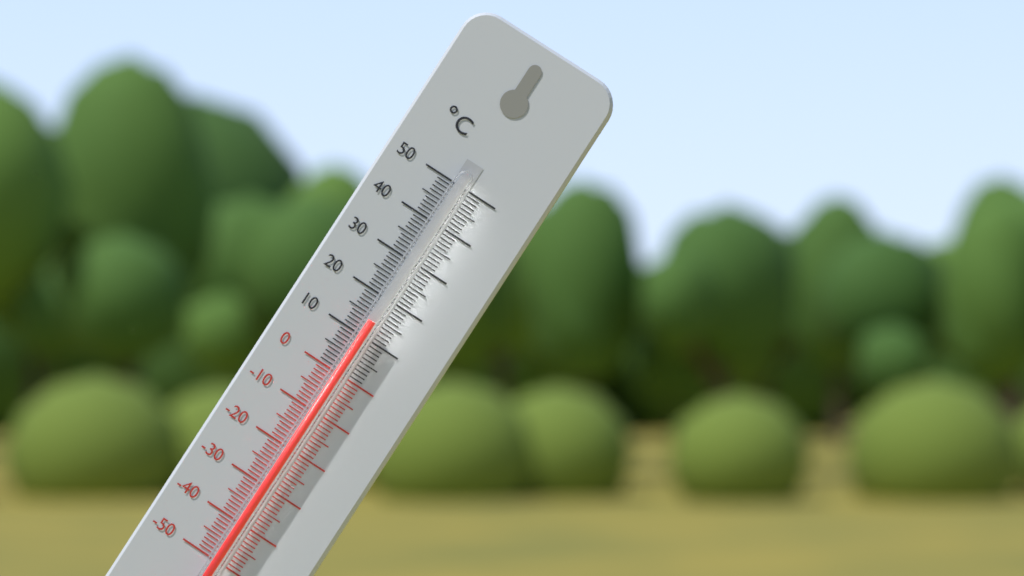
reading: 14 °C
